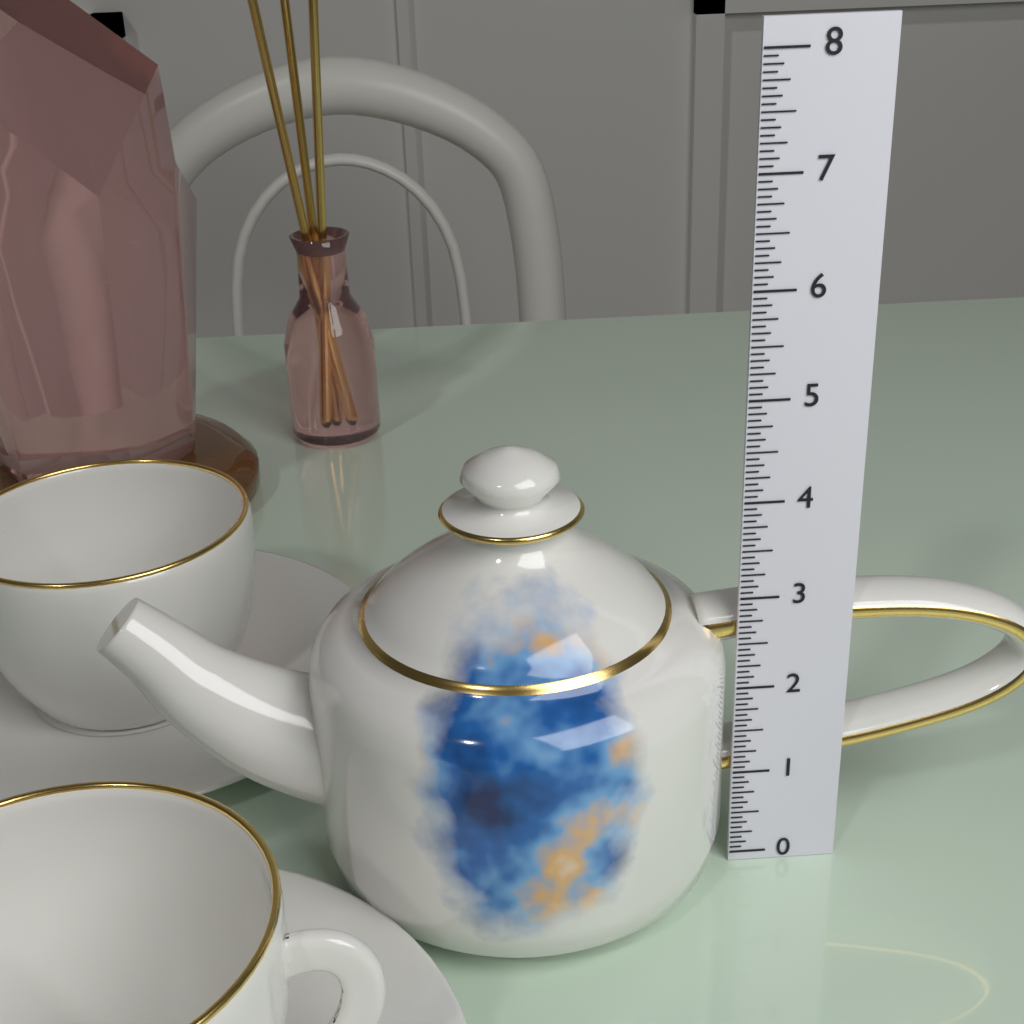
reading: 4.5000 (no unit)
